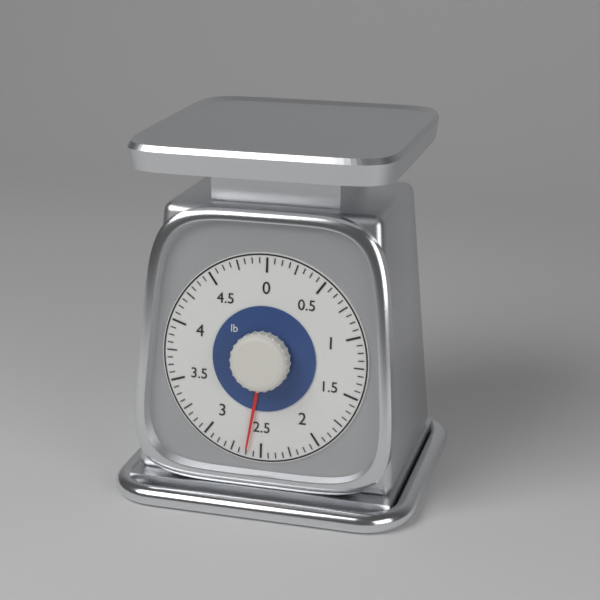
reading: 2.6250 lb
